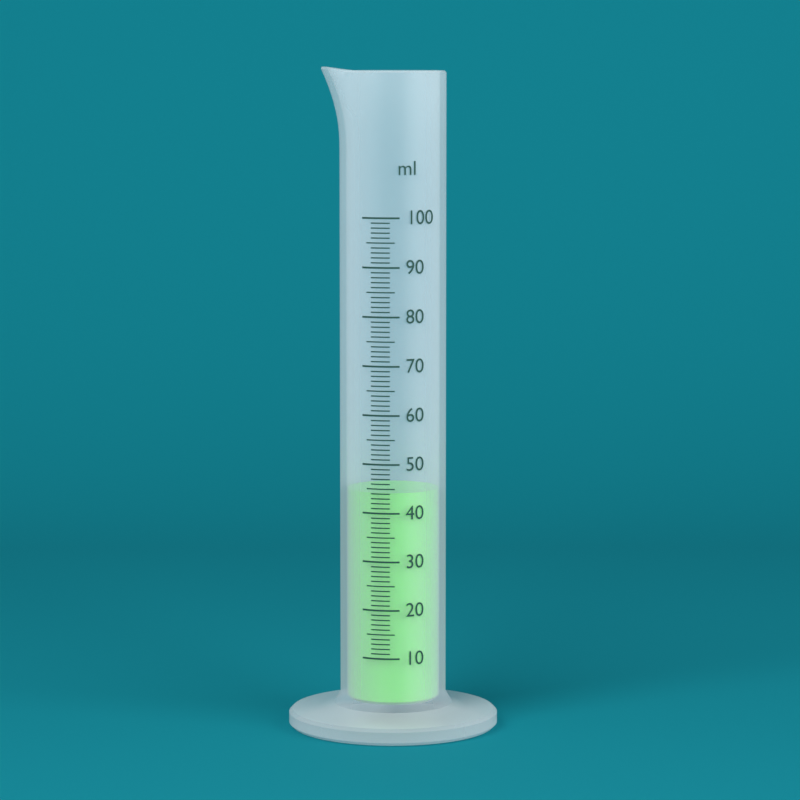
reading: 44 ml
